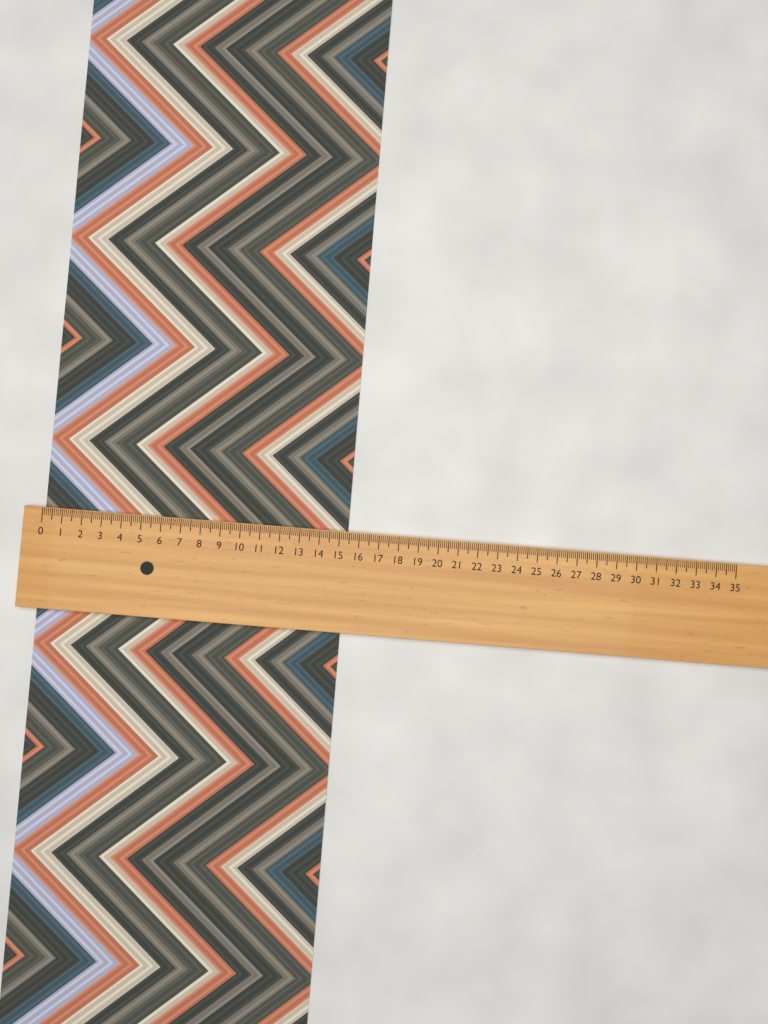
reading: 15.4 (no unit)
